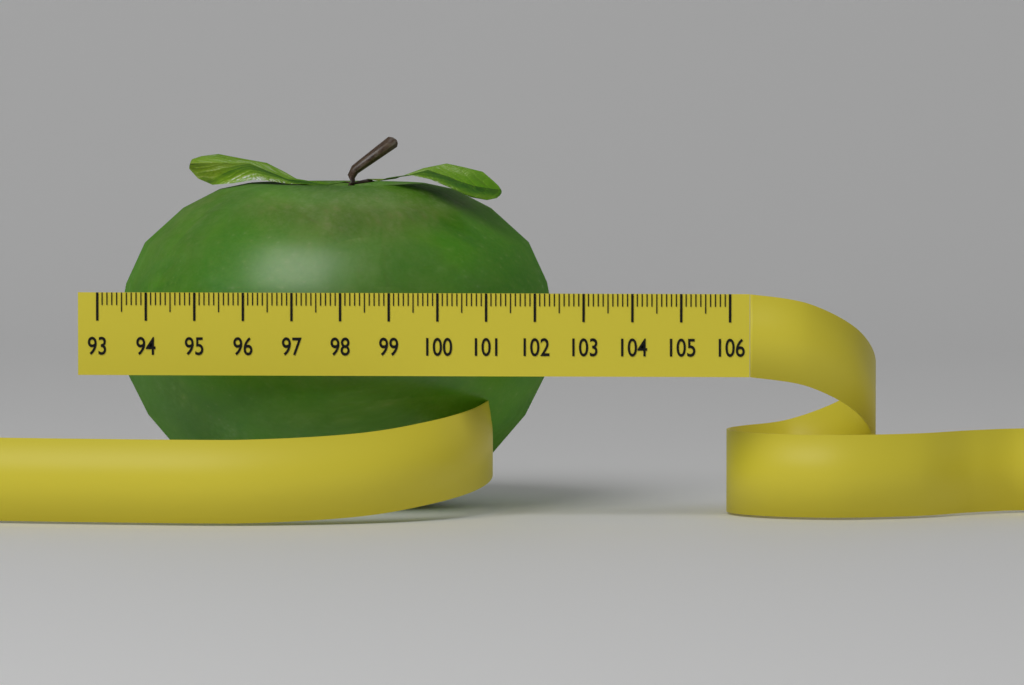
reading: 102.2 (no unit)
